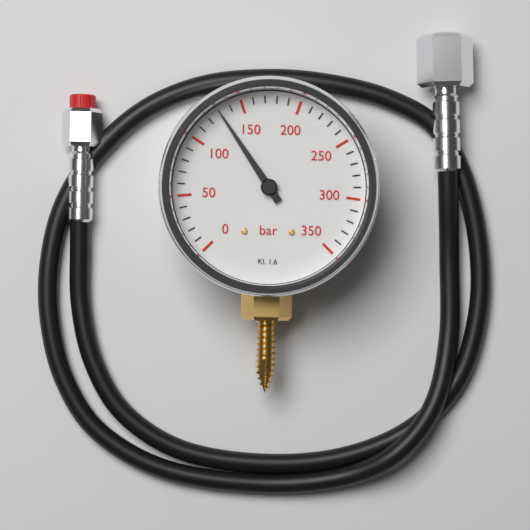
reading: 130 bar
